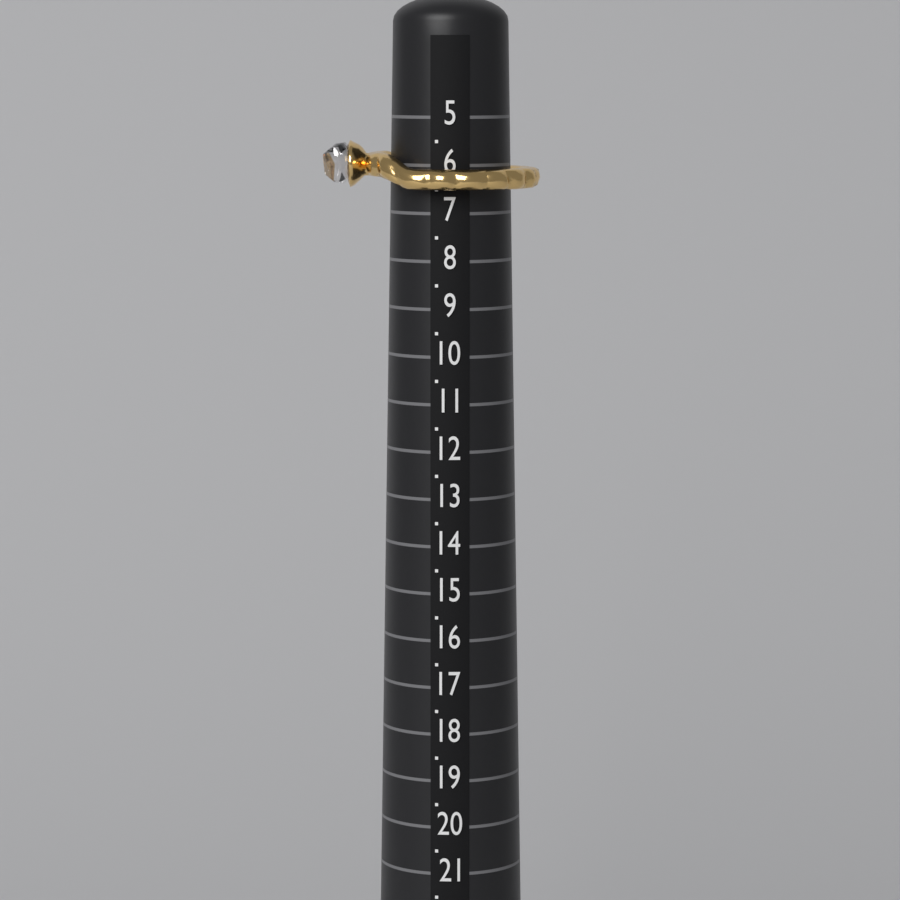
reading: 6.5 (no unit)
